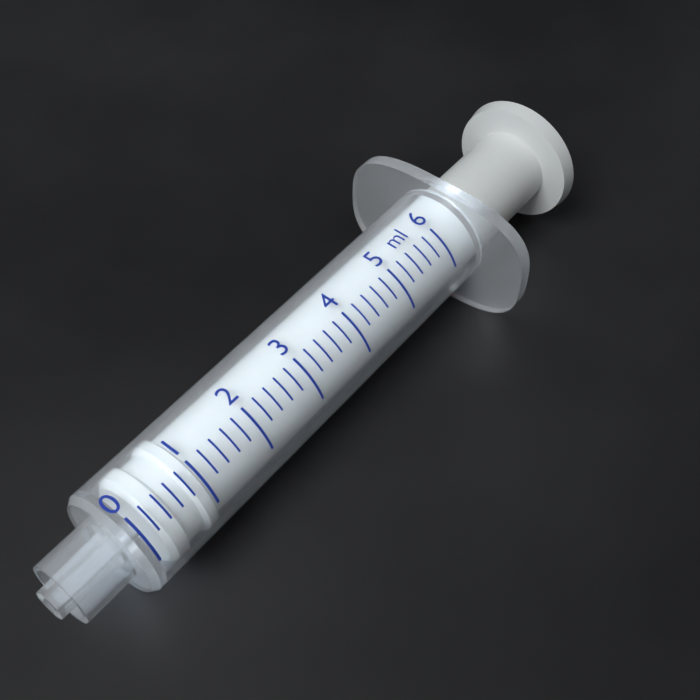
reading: 0.2 ml
